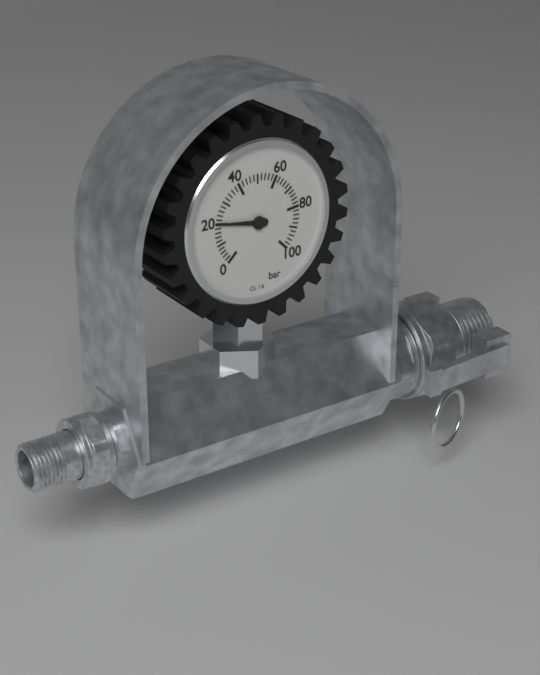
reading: 20 bar
